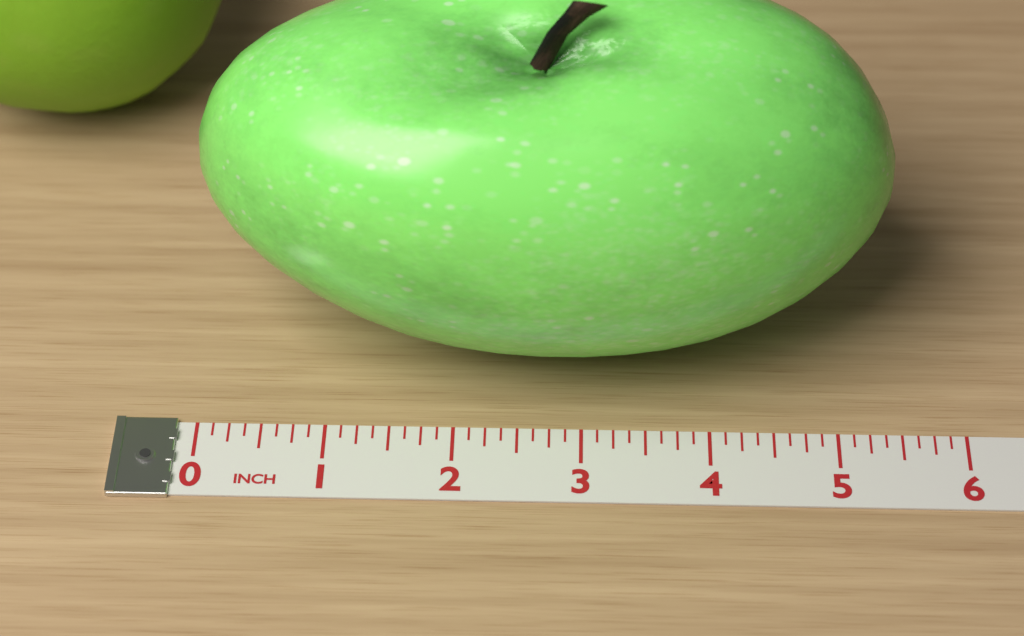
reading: 5.375 inch
